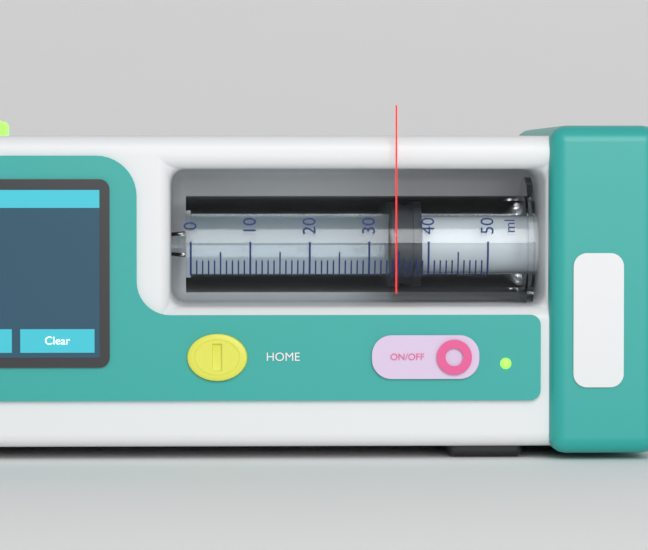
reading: 34 ml
